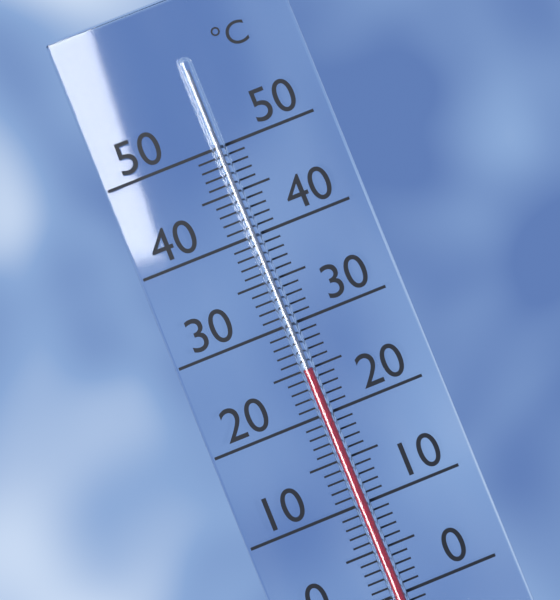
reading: 25 °C
